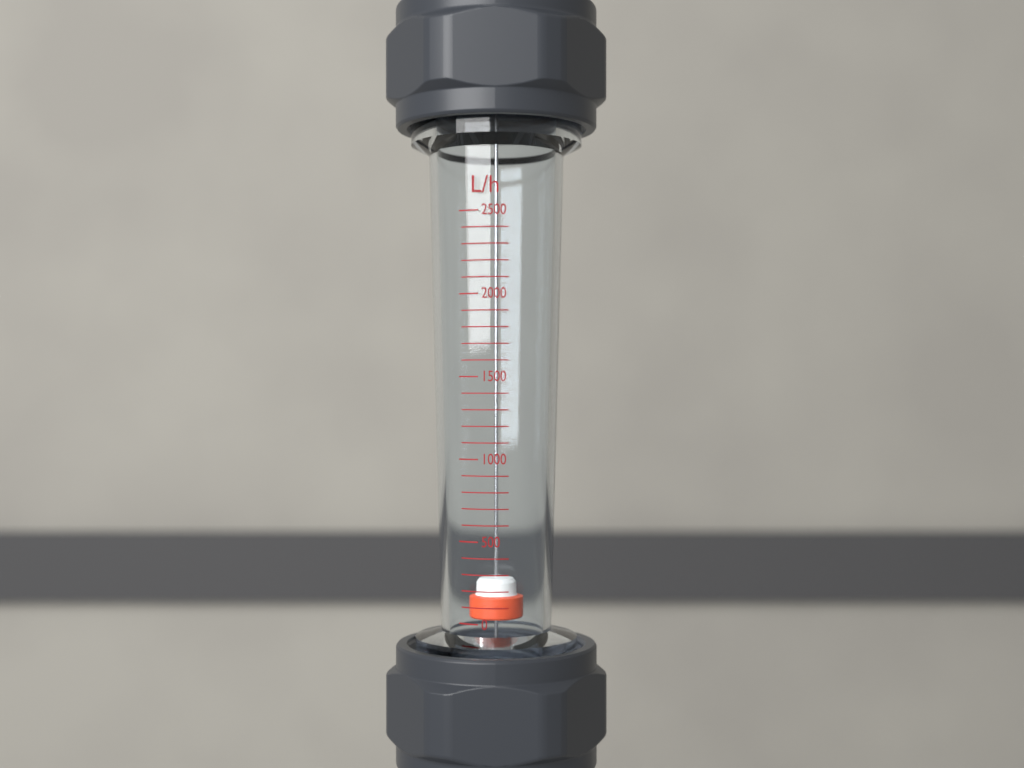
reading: 250 L/h
